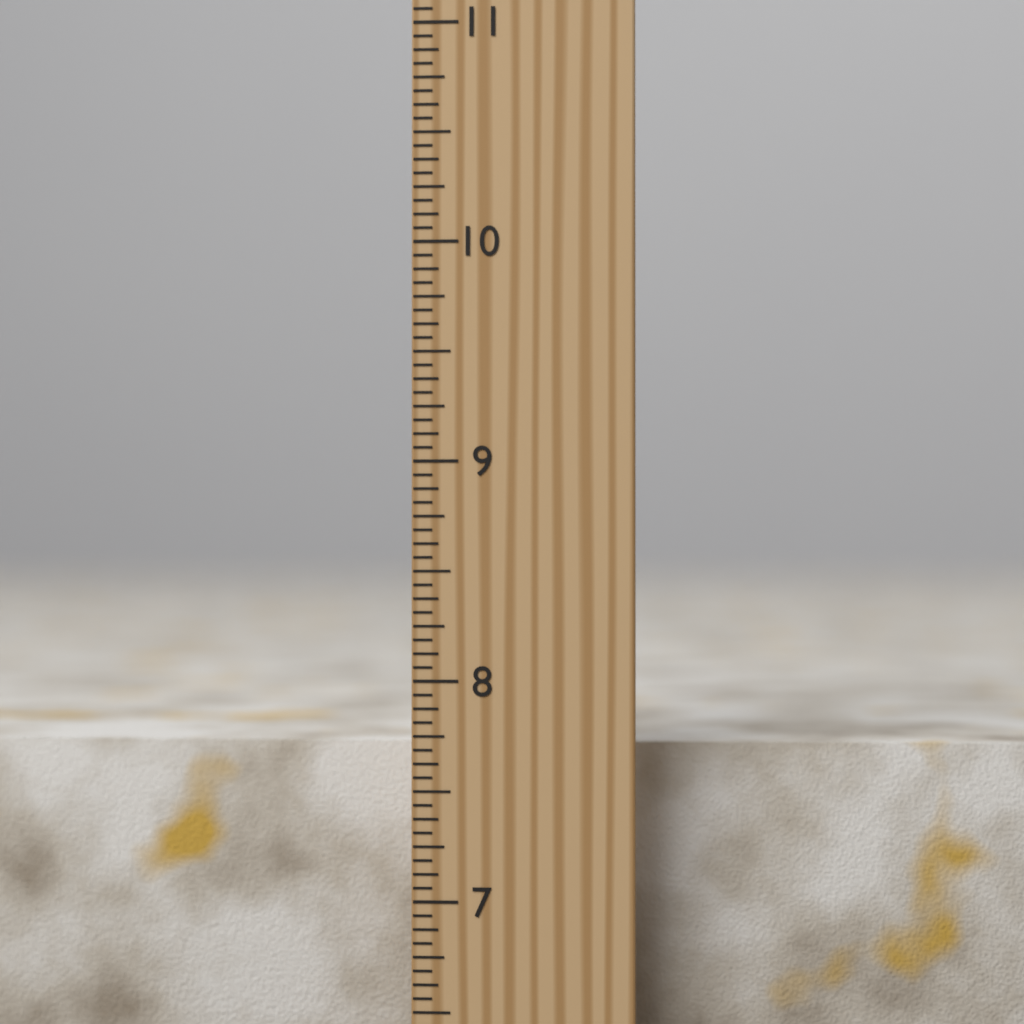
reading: 7.6875 inch
